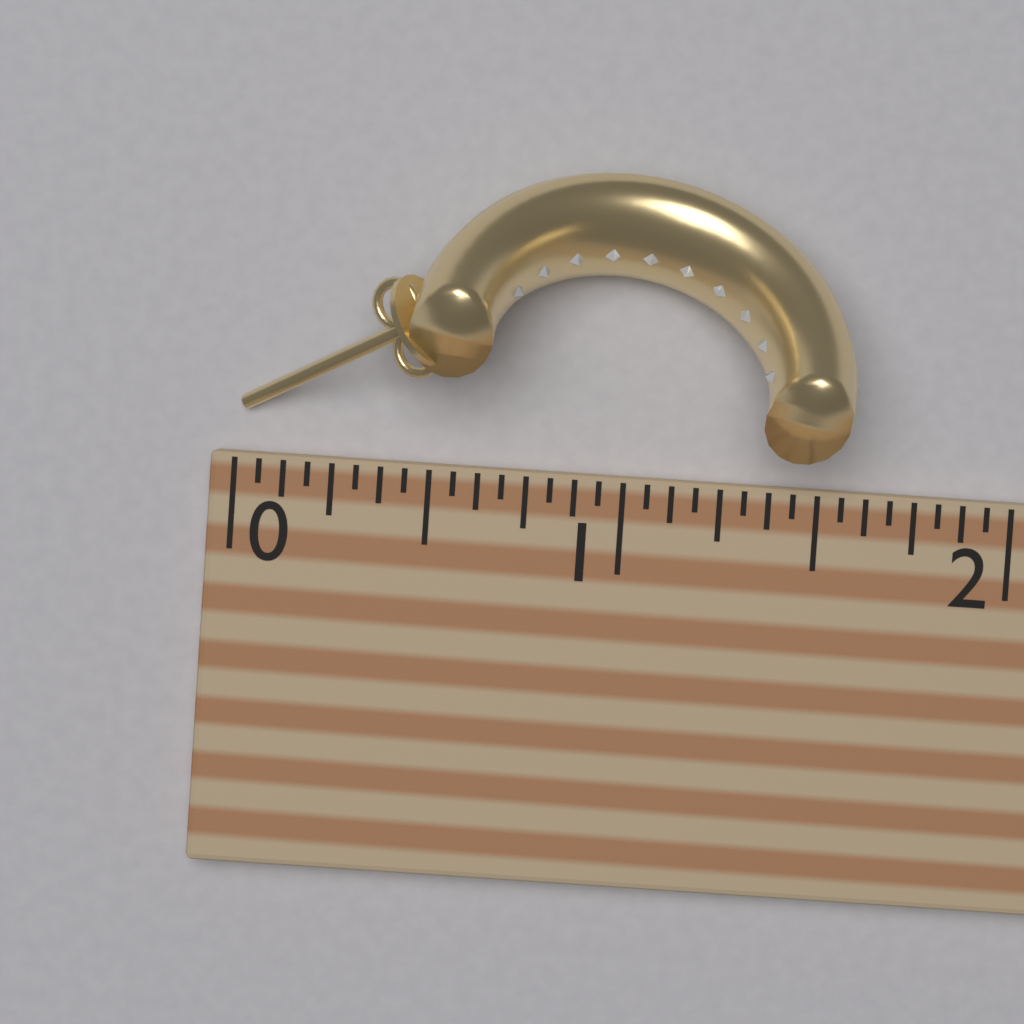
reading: 1.5625 (no unit)
